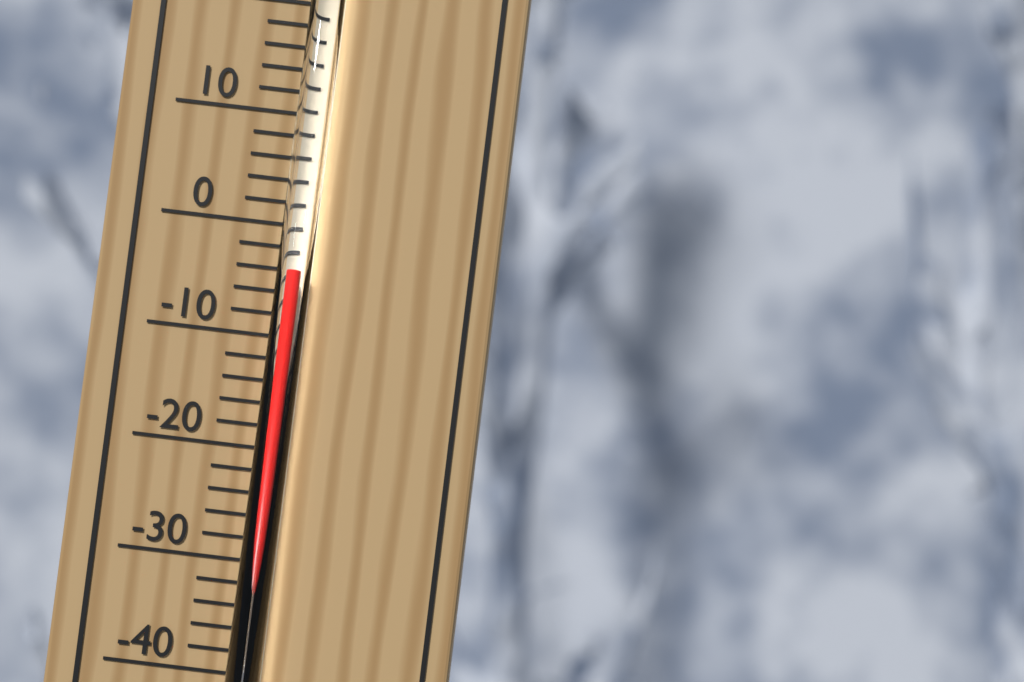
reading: -4 °C
